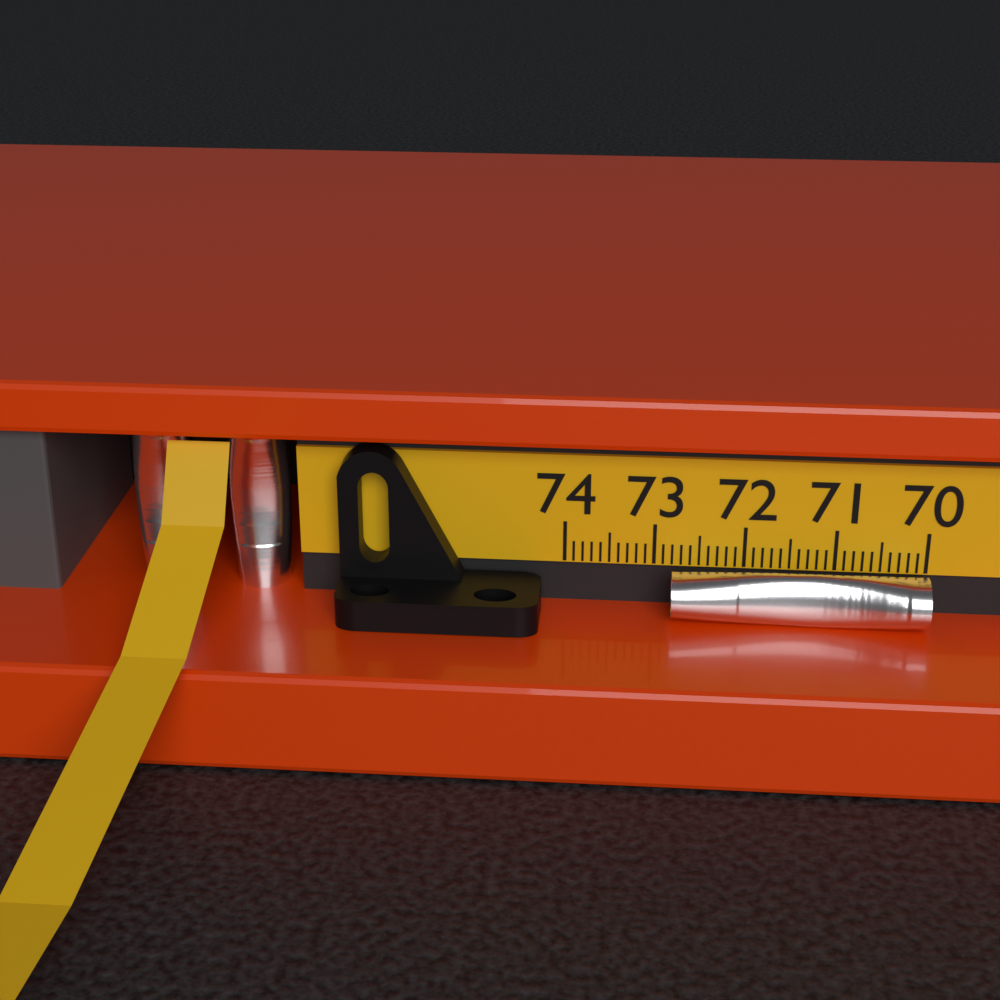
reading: 72.8 (no unit)
